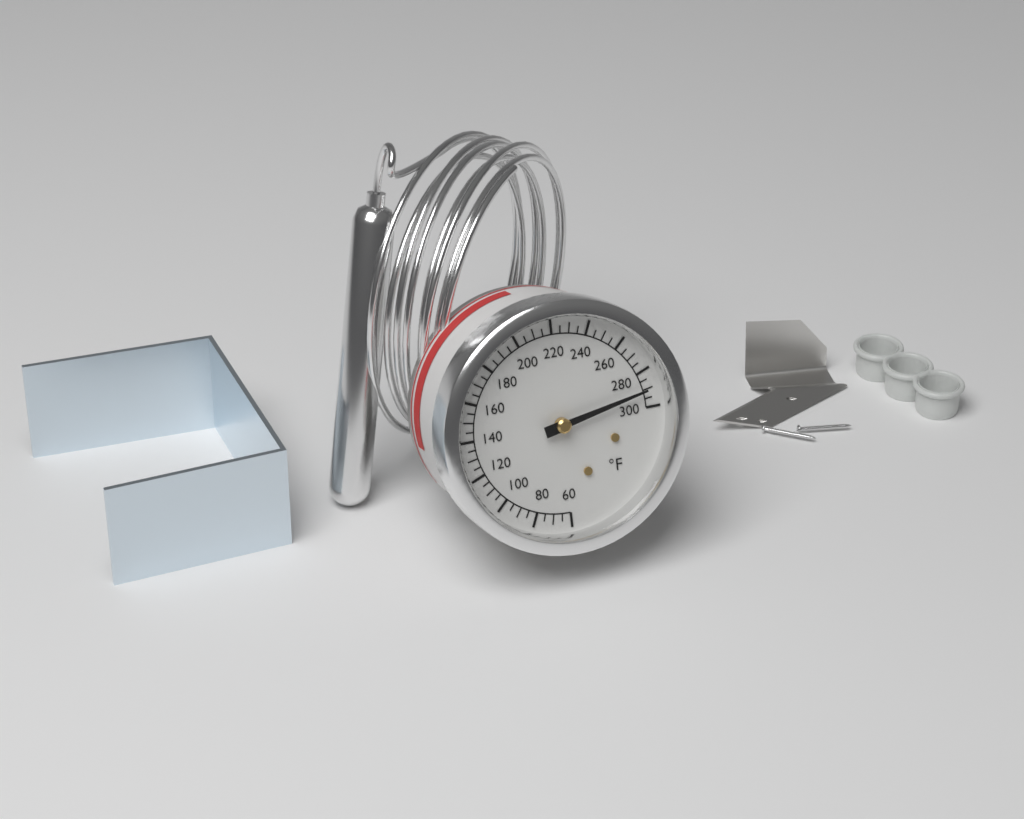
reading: 290 °F
